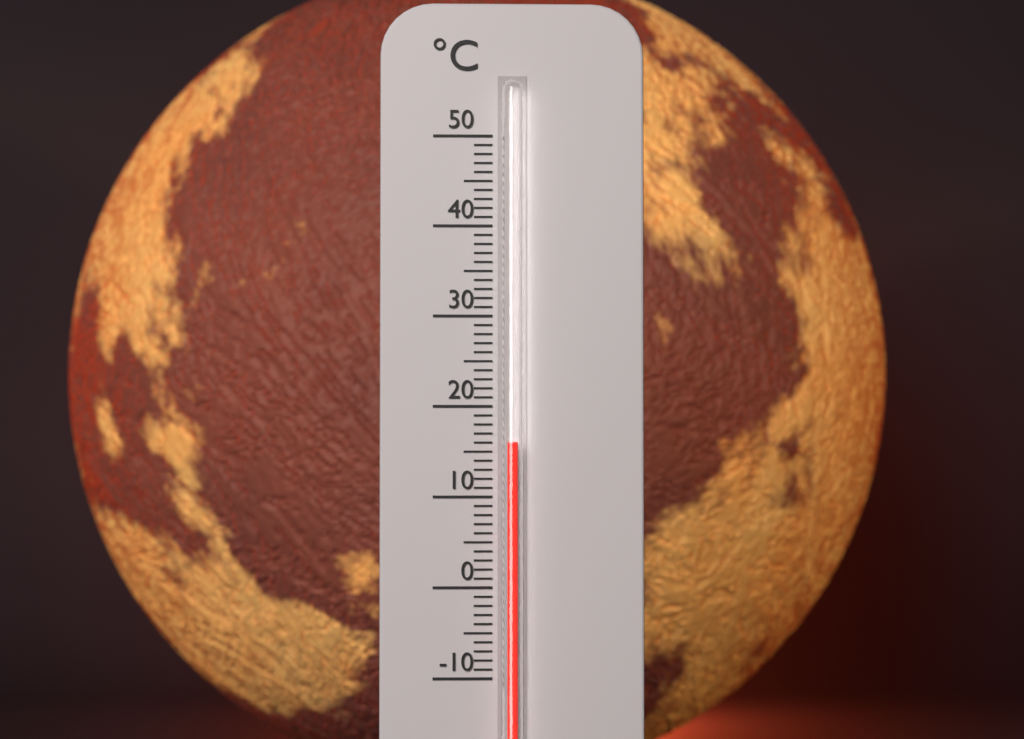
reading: 16 °C
